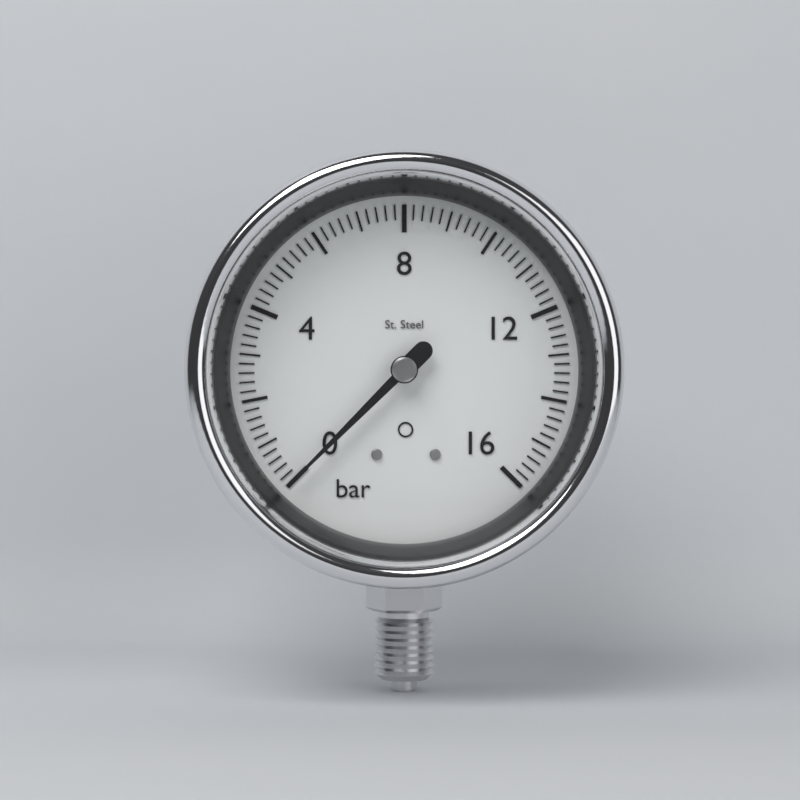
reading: 0.0 bar
